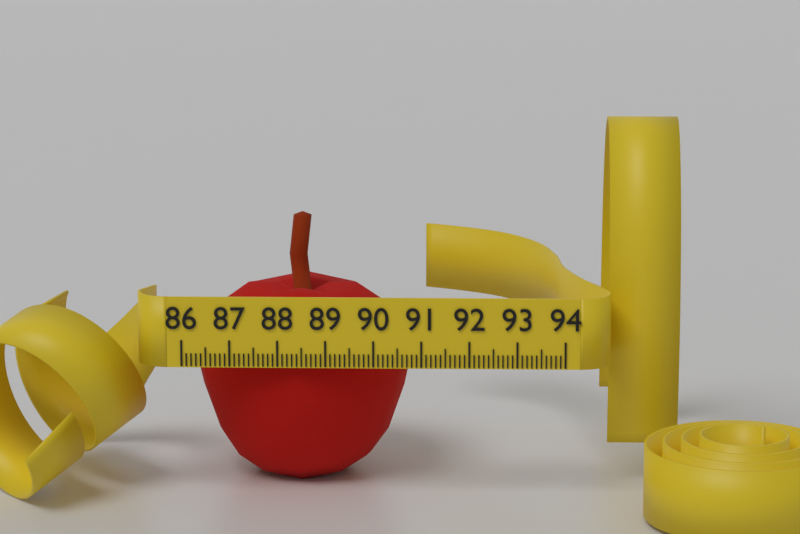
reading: 90.8 (no unit)
